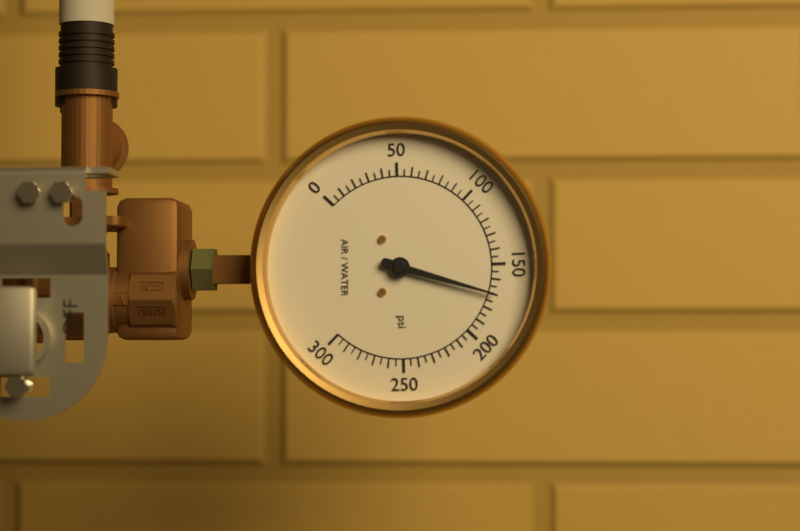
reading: 170 psi
